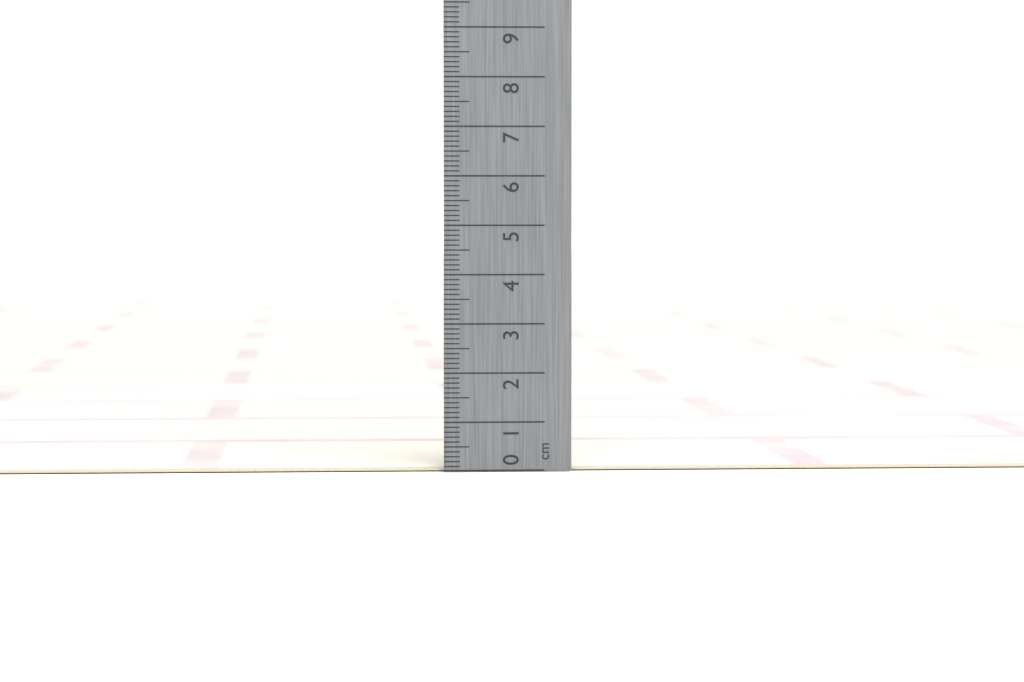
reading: 0.1 cm
